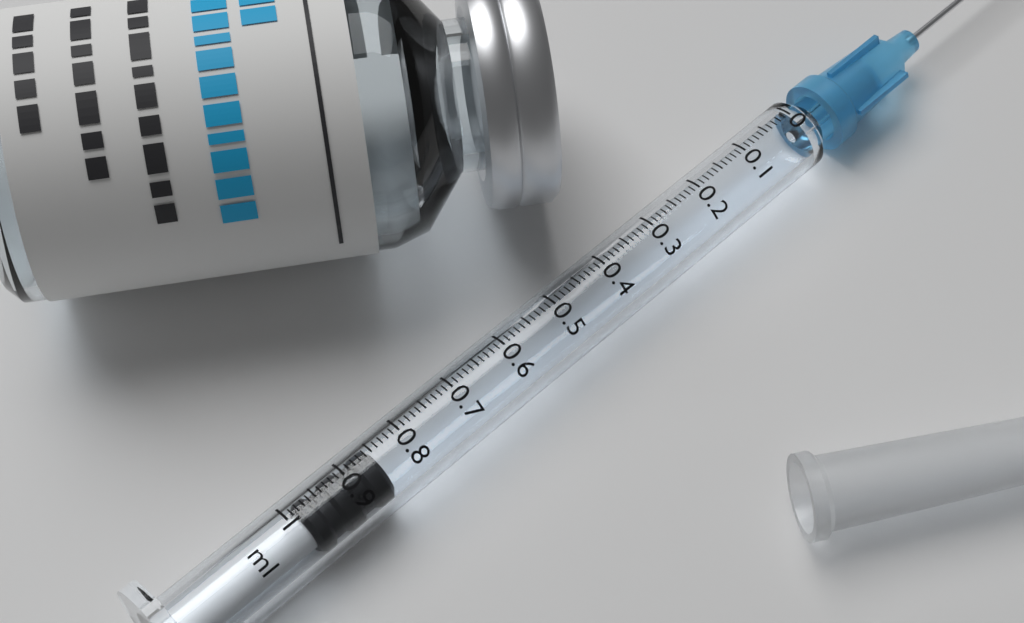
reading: 0.85 ml
